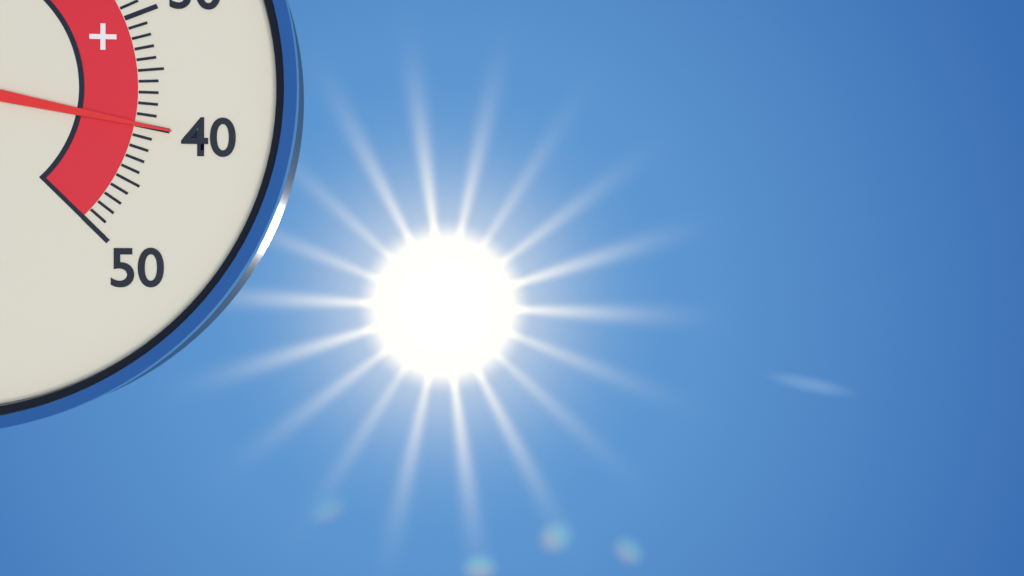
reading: 40 °C
